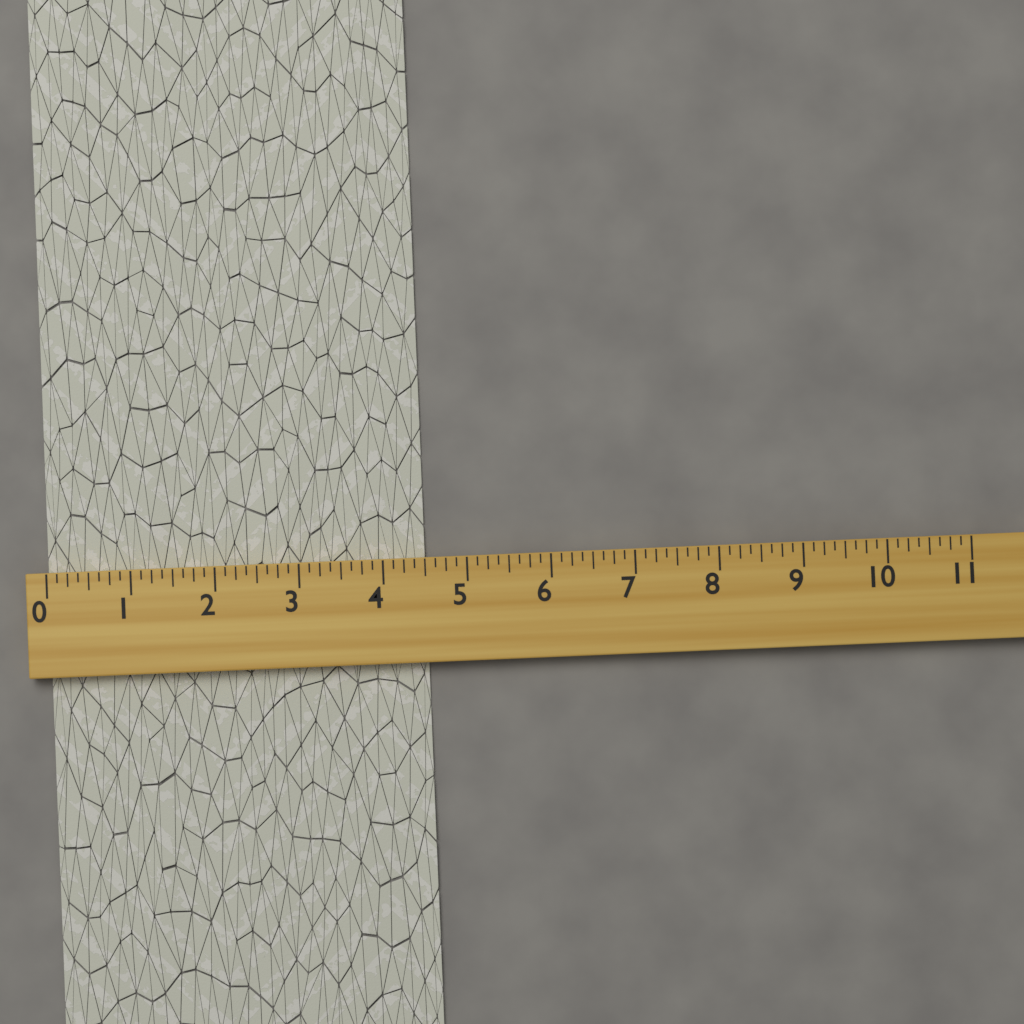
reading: 4.500 (no unit)
